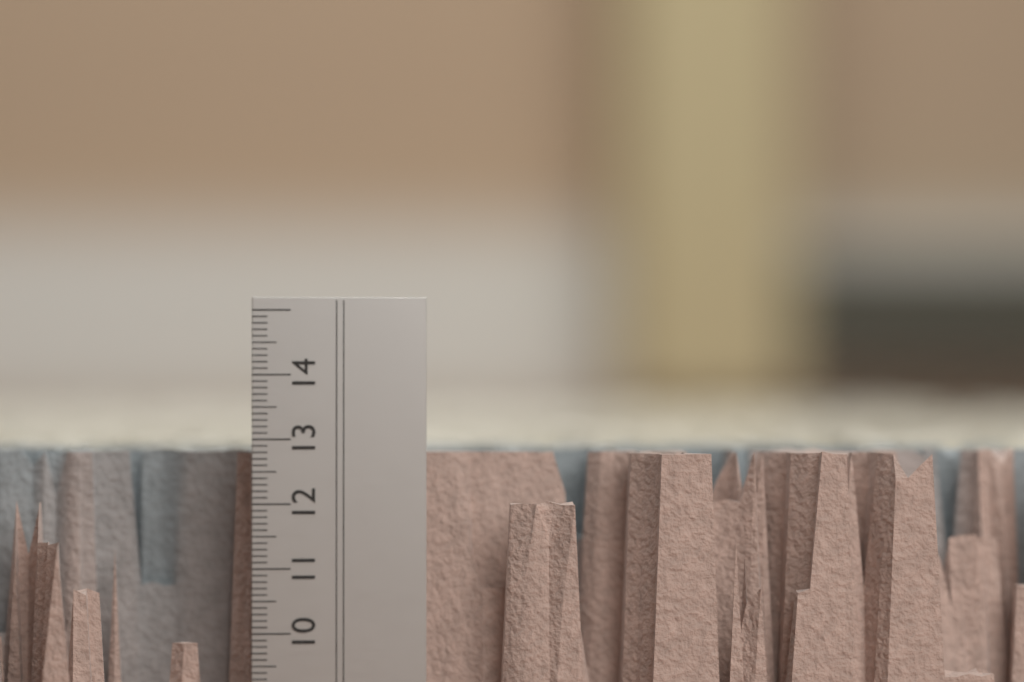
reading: 12.8 cm
